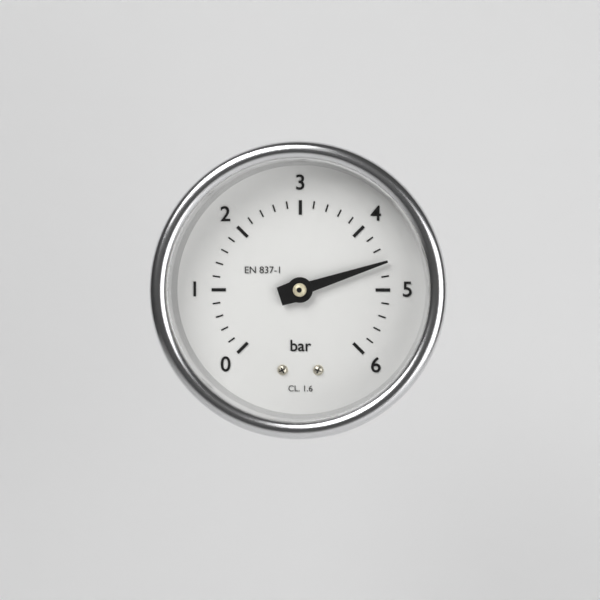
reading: 4.6 bar
